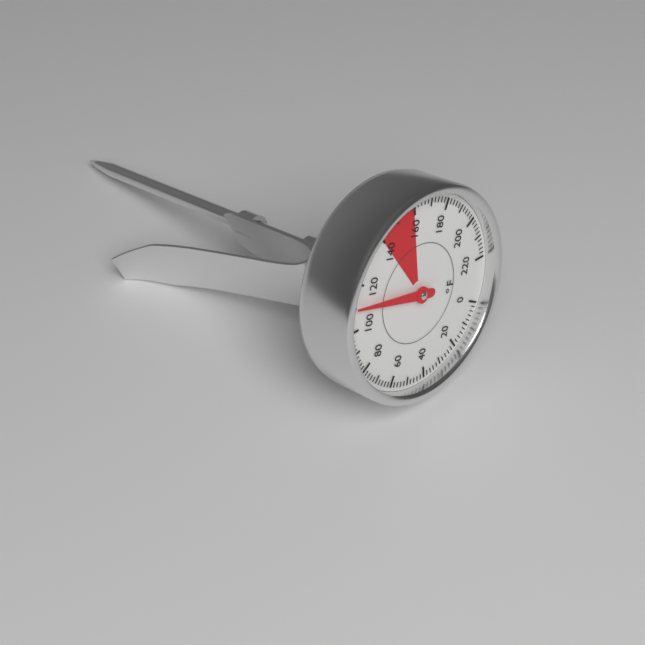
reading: 110 °F
